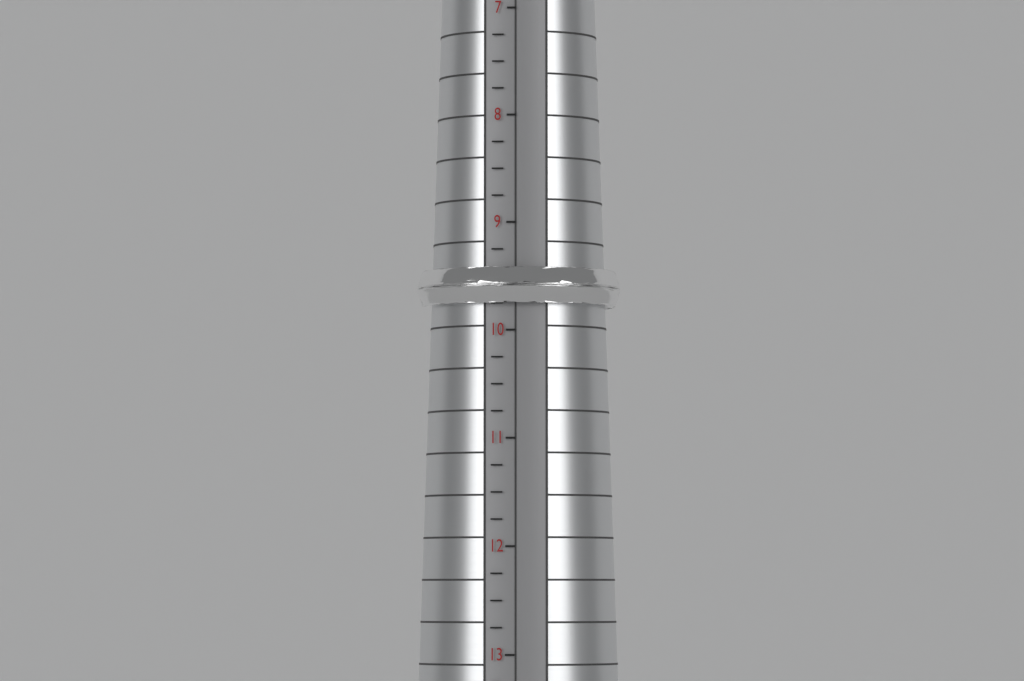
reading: 9.75 (no unit)
